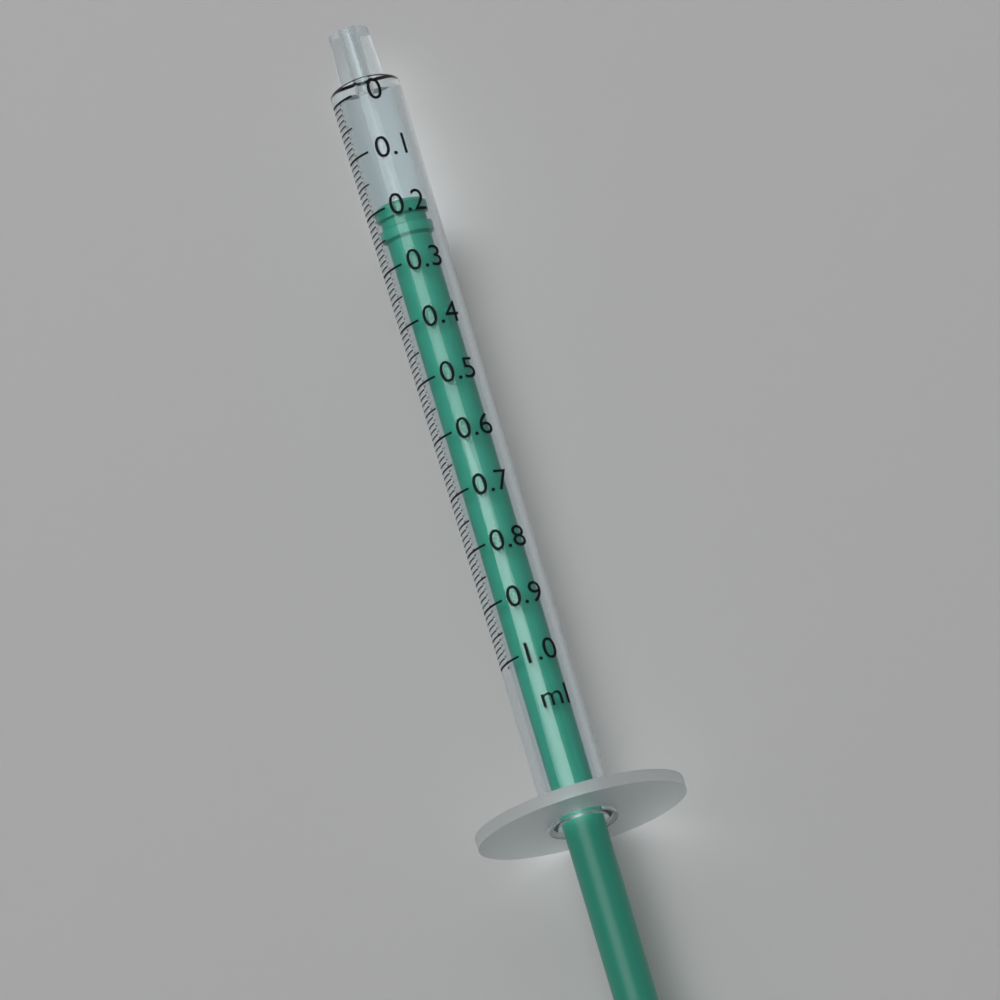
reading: 0.19 ml
